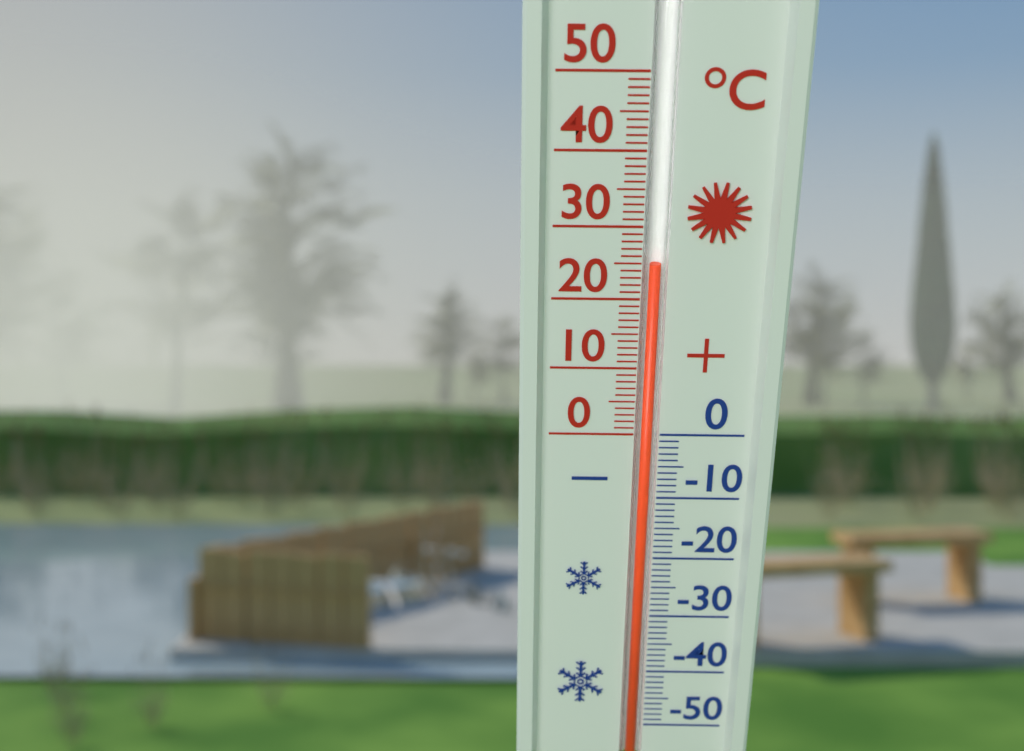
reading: 25 °C
